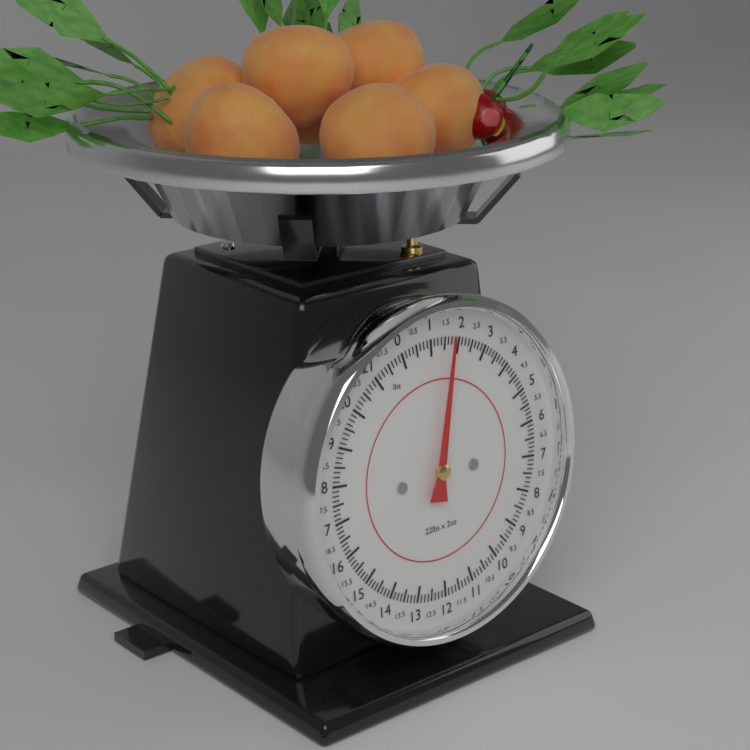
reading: 1.750 lbs
